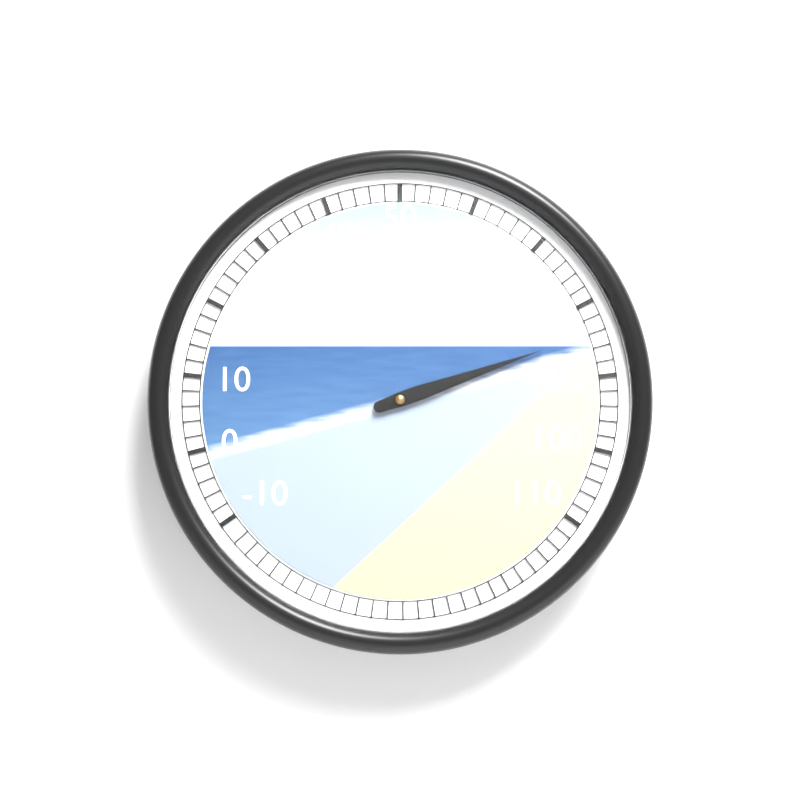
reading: 84 (no unit)
